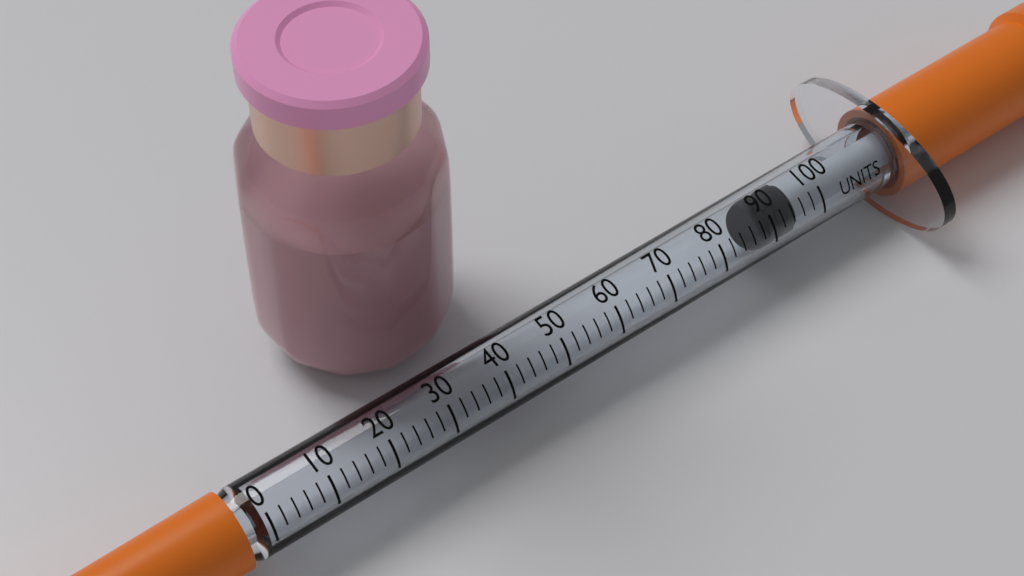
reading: 88 units
